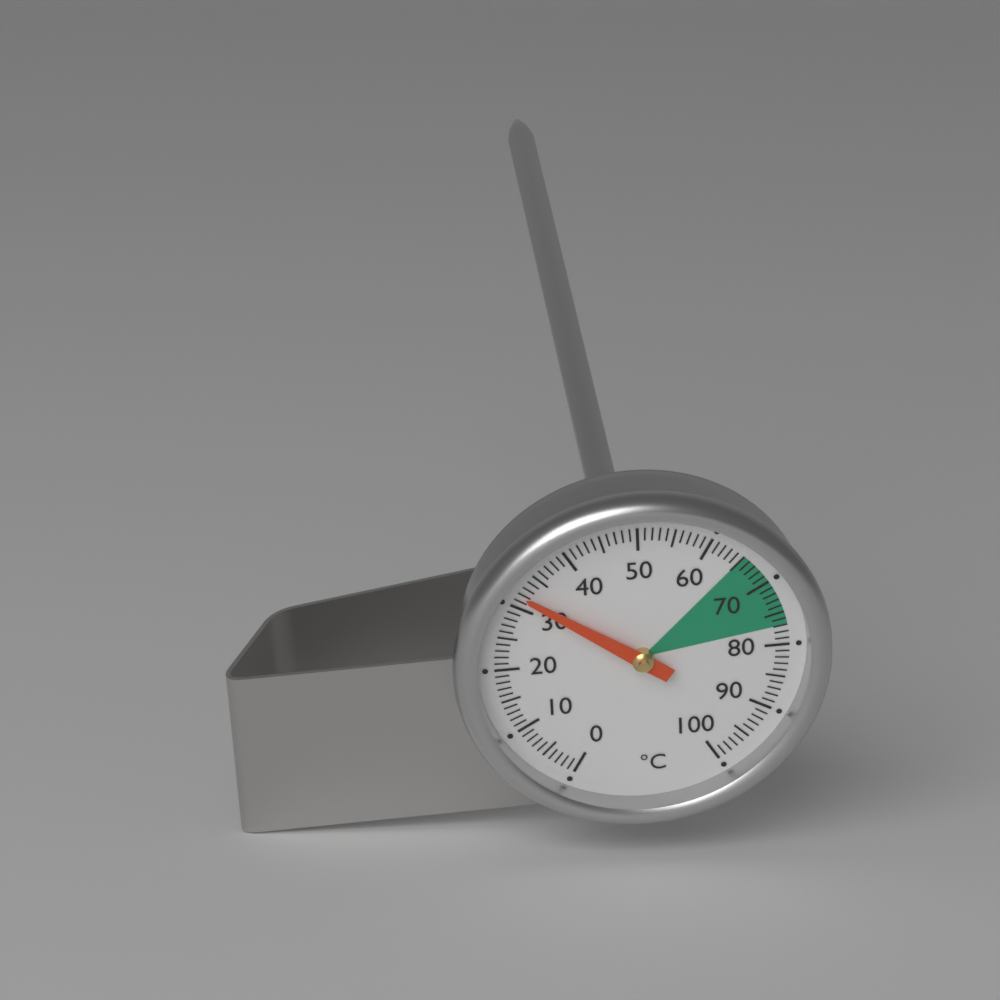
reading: 32 °C
